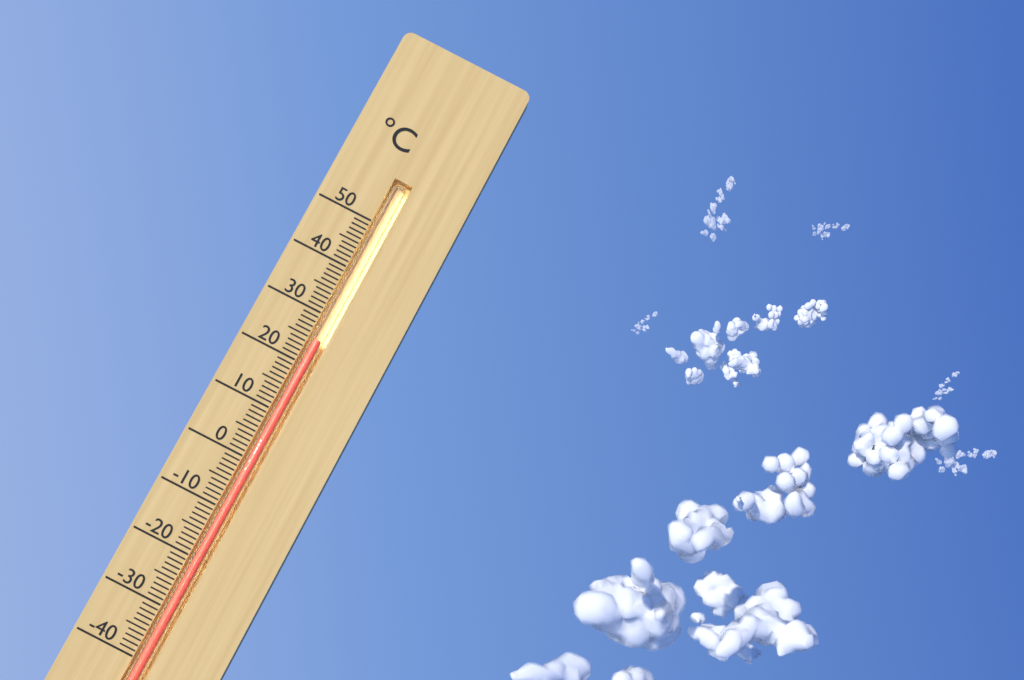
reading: 25 °C
